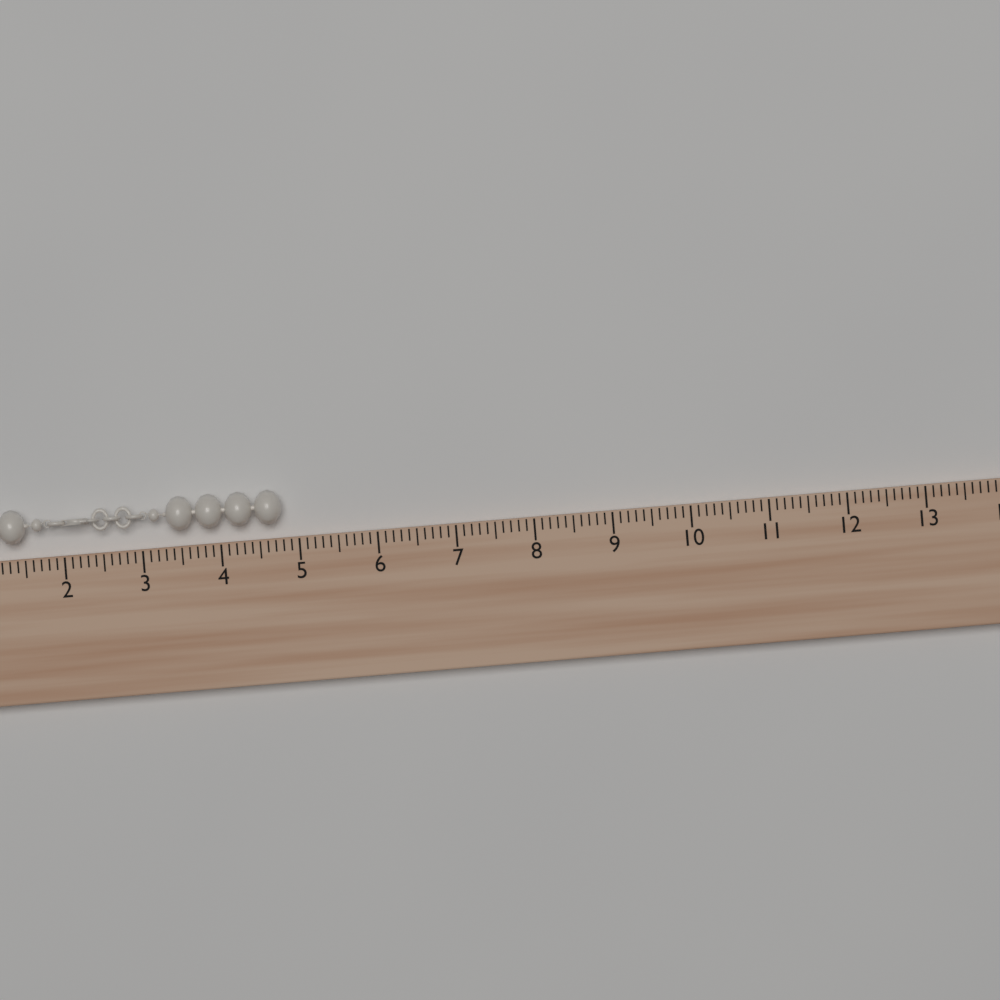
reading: 4.8 (no unit)
